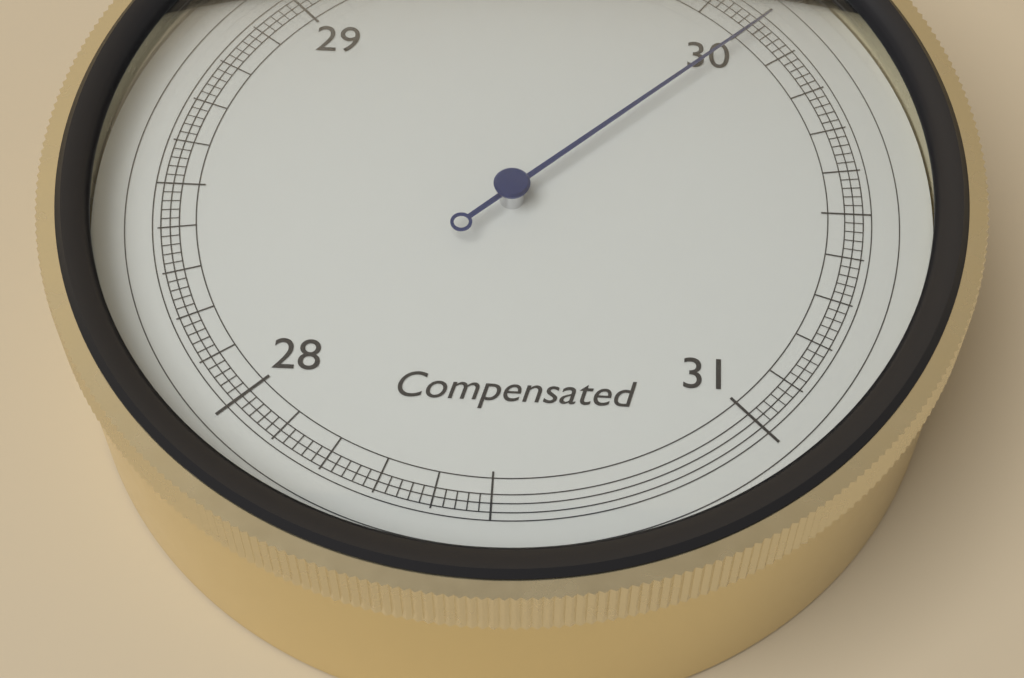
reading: 30.02 inHg
